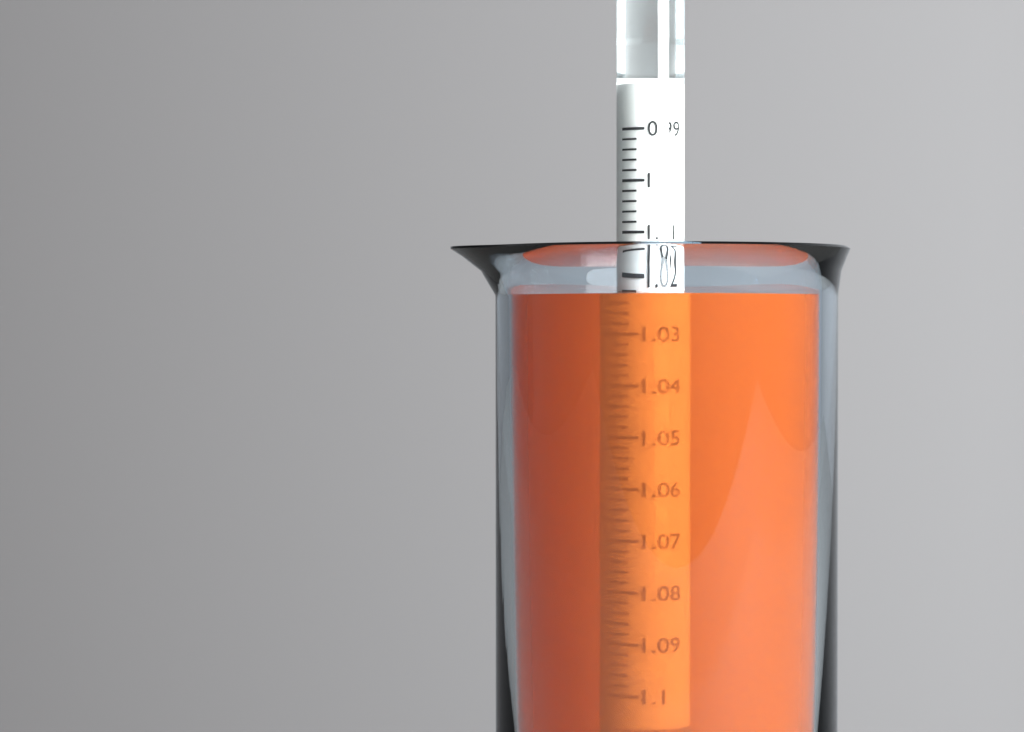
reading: 1.022 (no unit)
